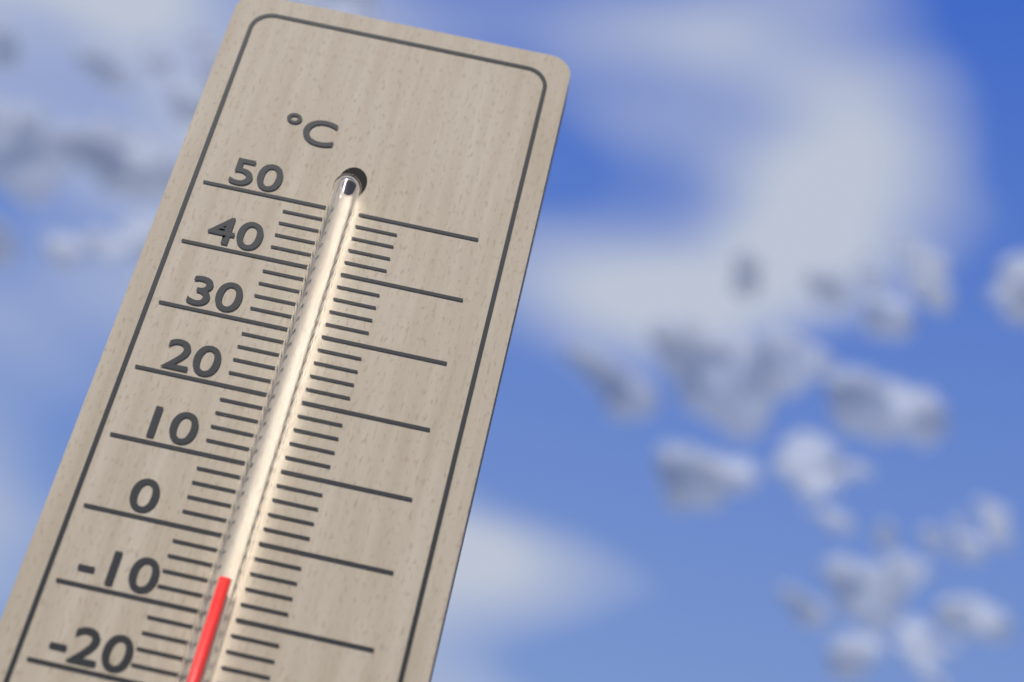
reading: -6 °C
